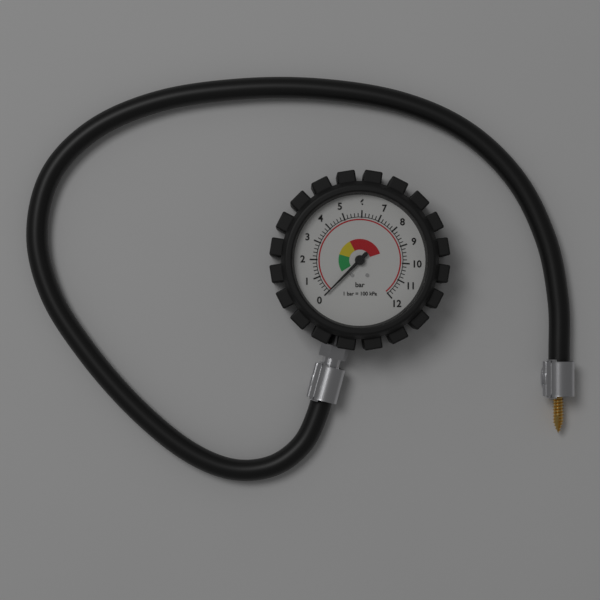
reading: 0.0 bar
